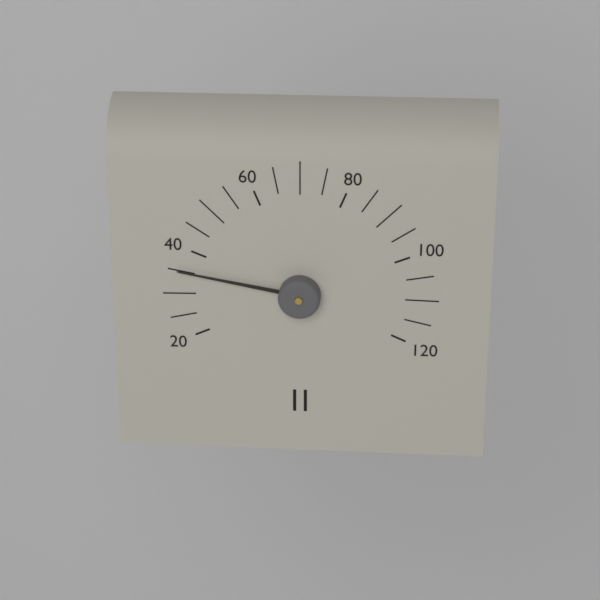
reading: 35 (no unit)
